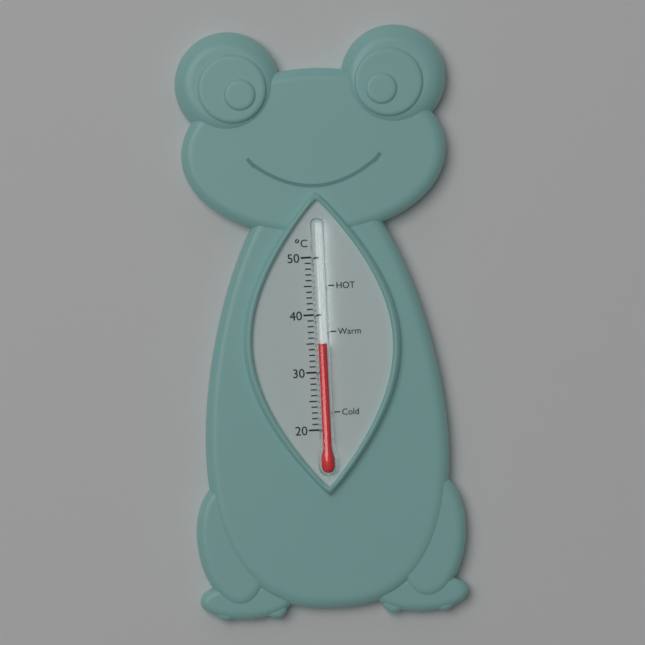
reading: 35 °C
